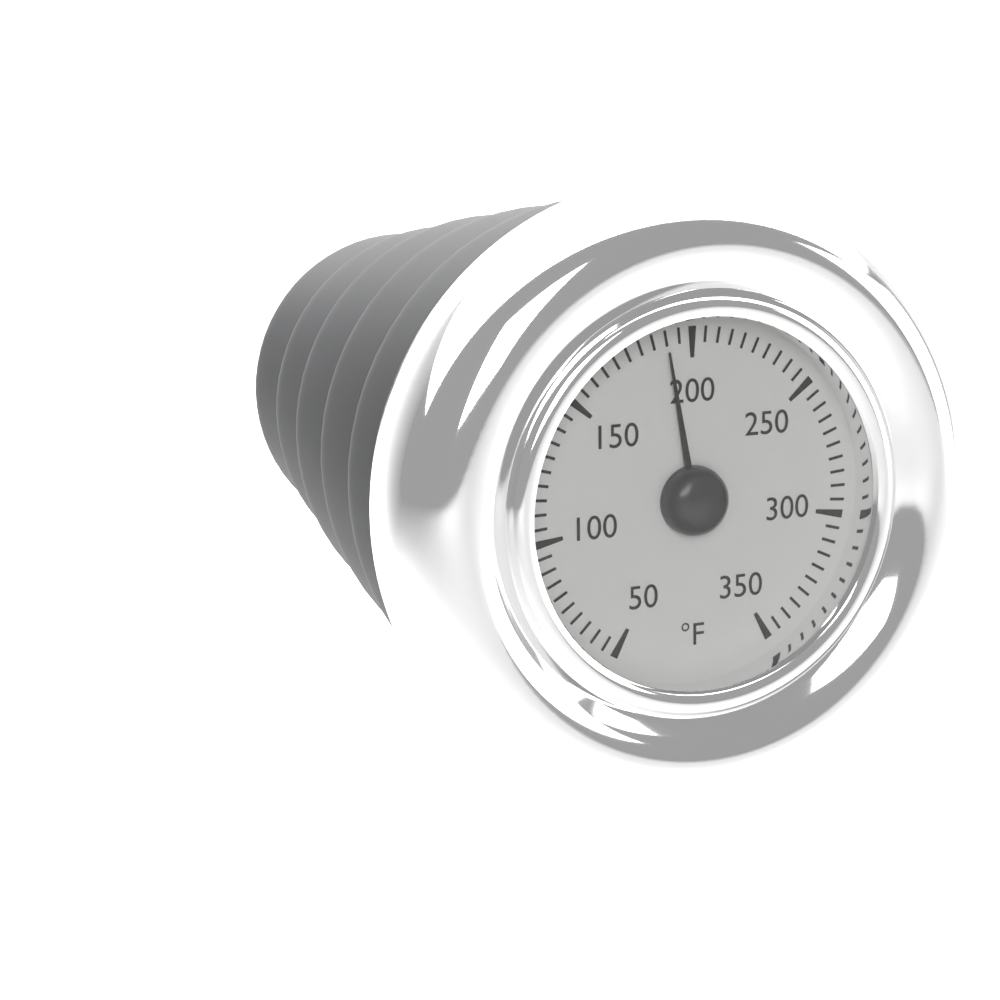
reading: 190 °F
